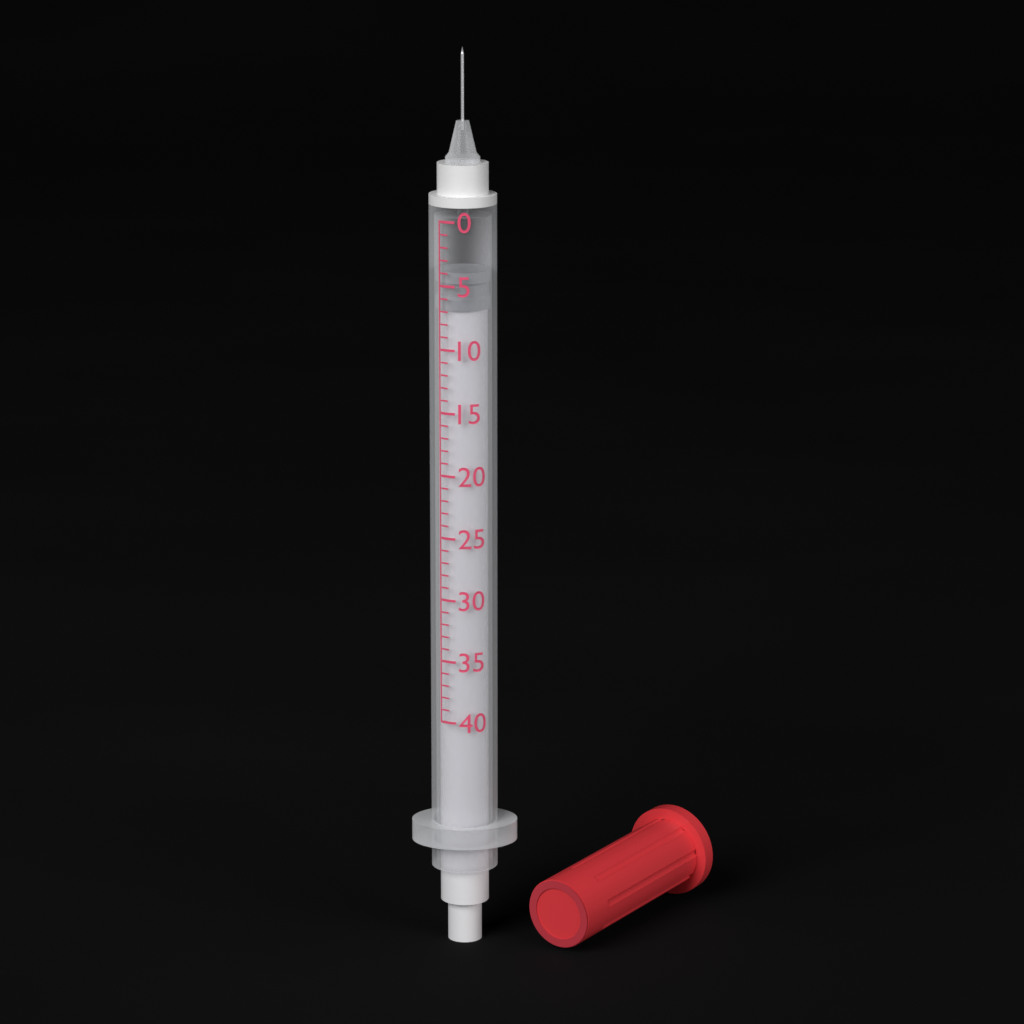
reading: 4 (no unit)
